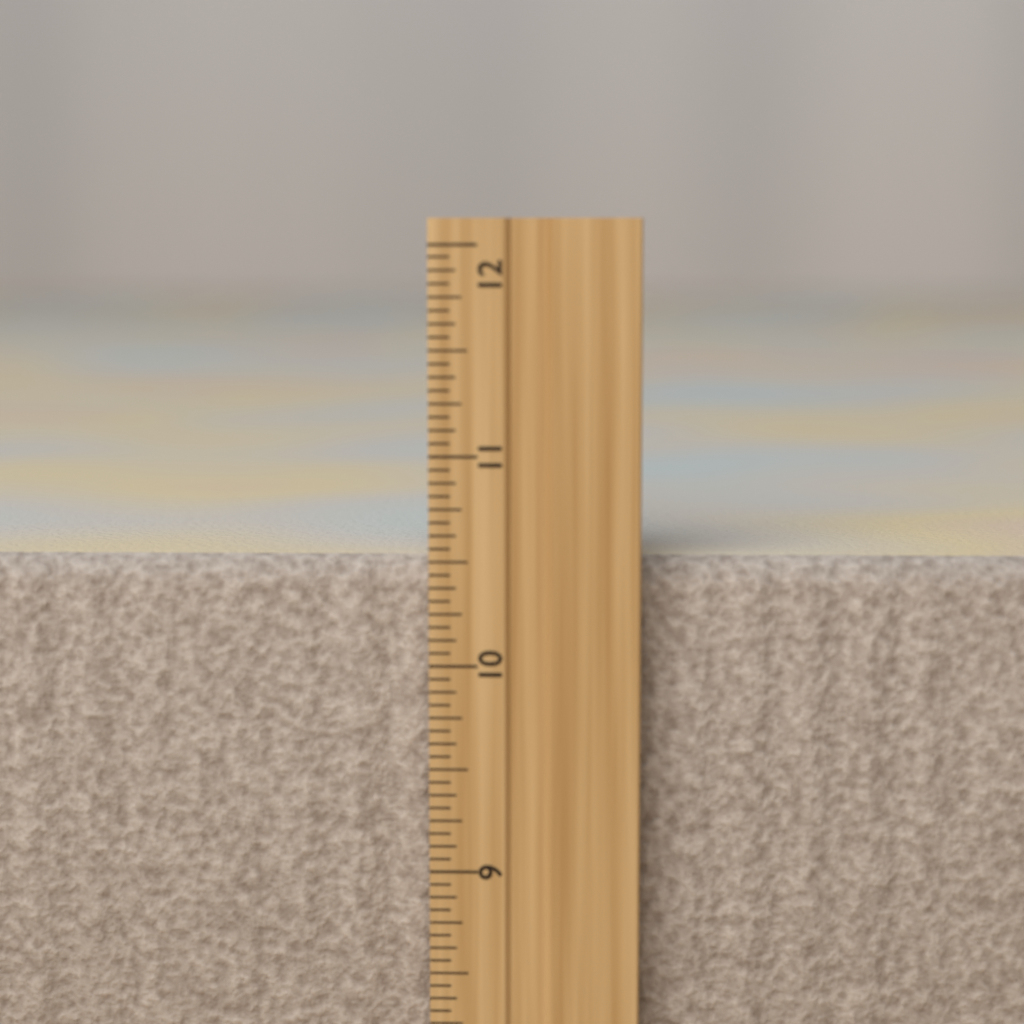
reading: 10.5000 inch
